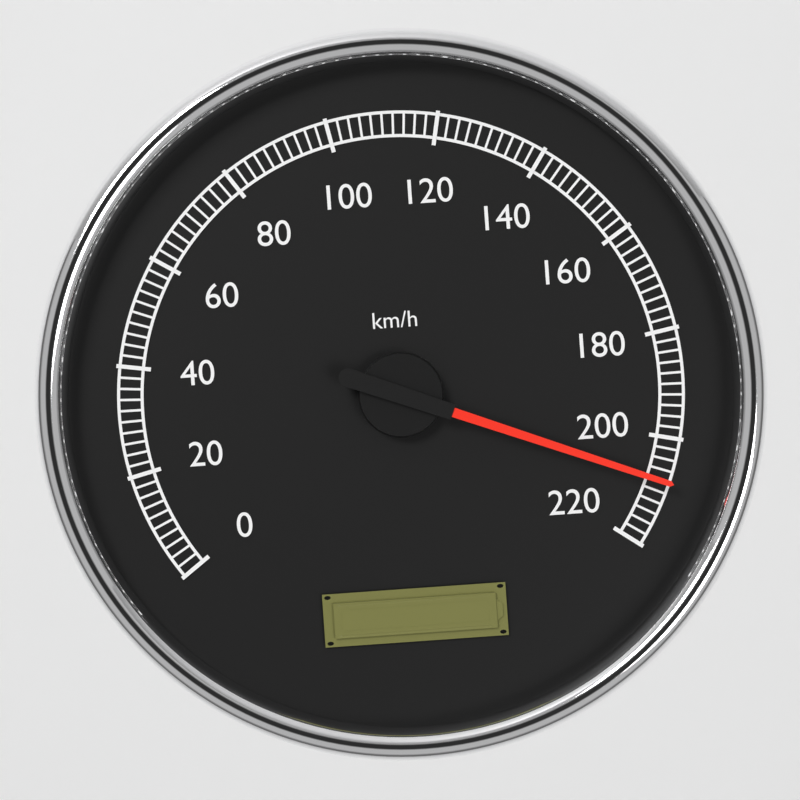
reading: 208 km/h
